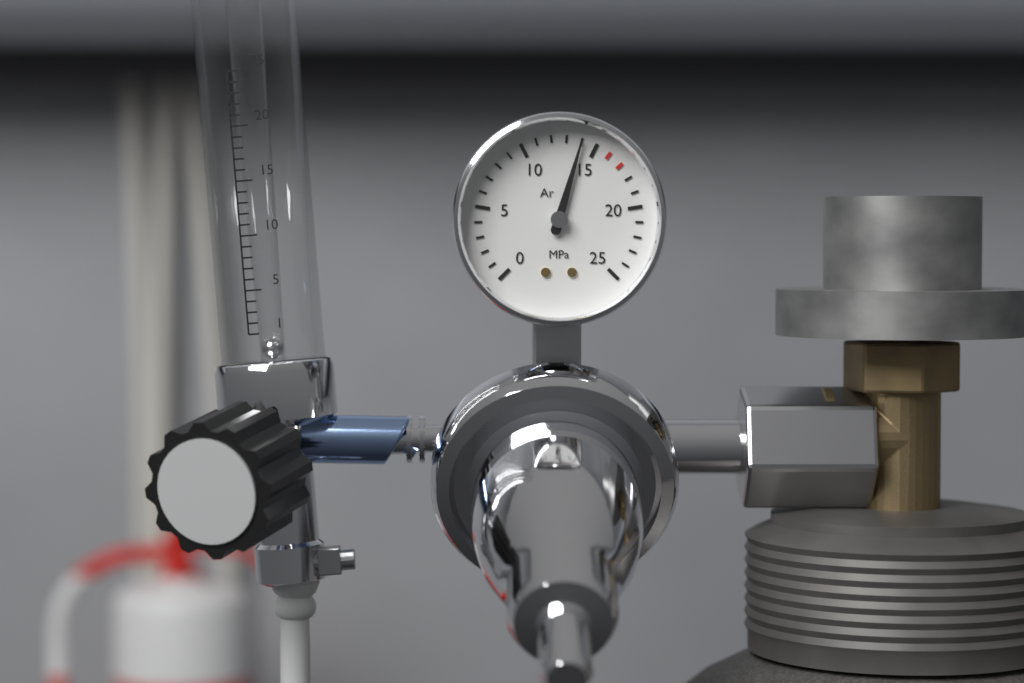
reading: 14 MPa
